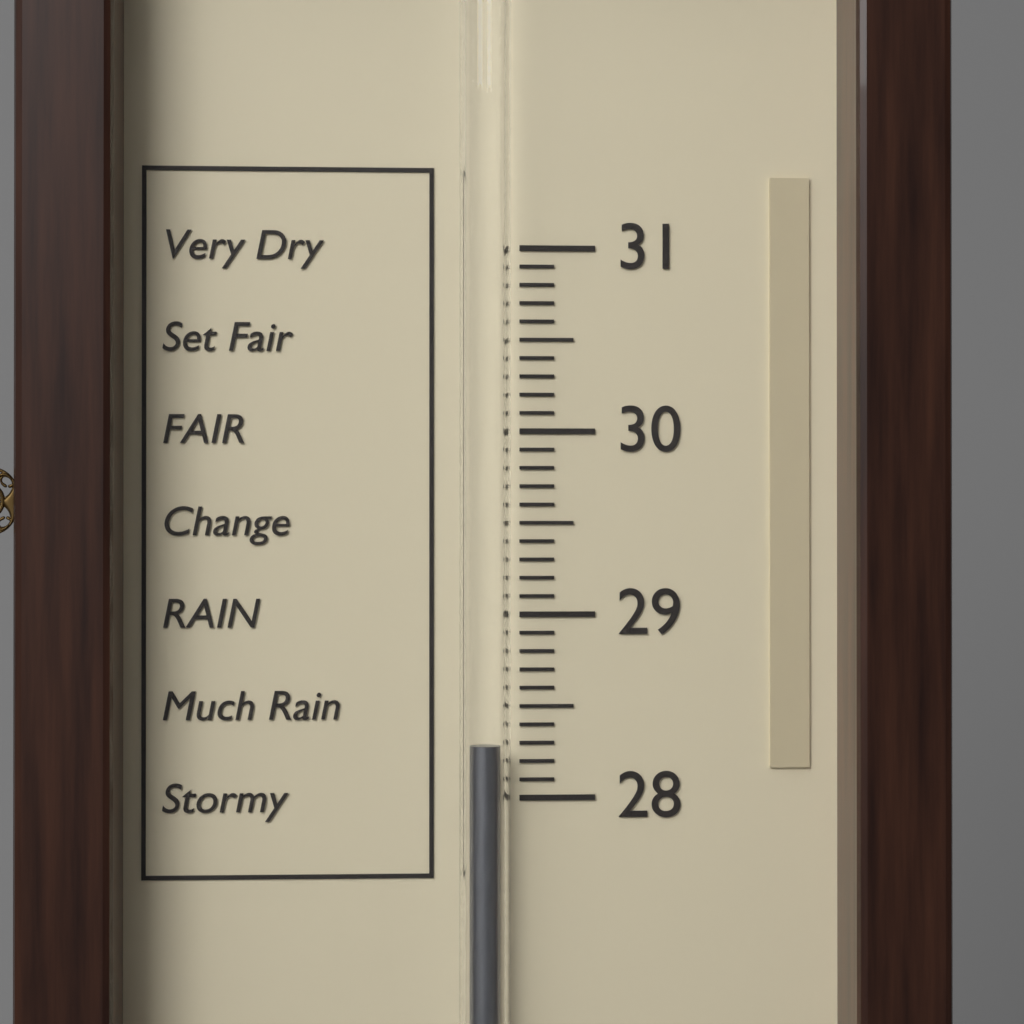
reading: 28.3 (no unit)
